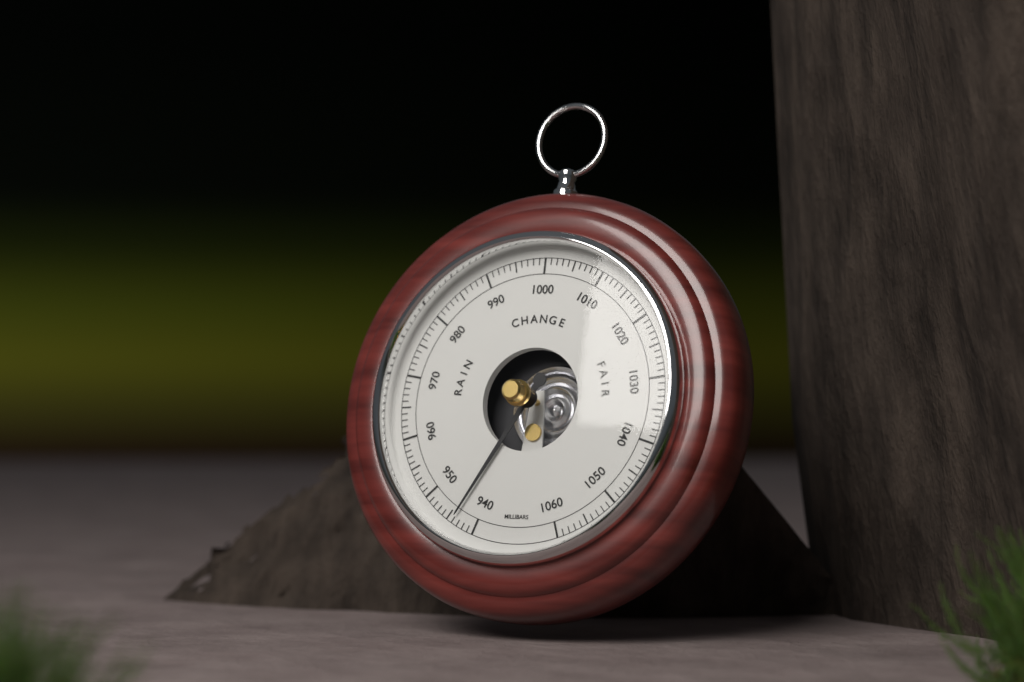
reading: 944 mbar
